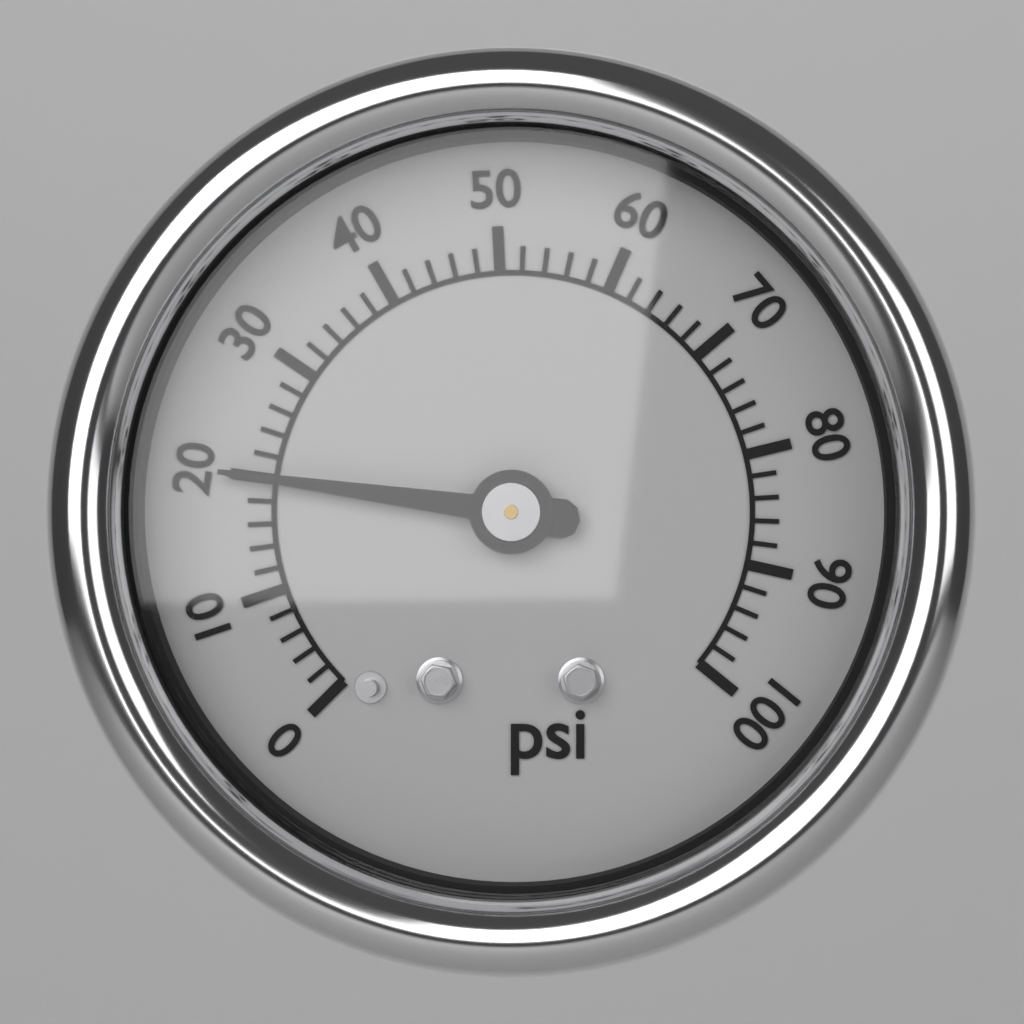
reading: 20 psi
